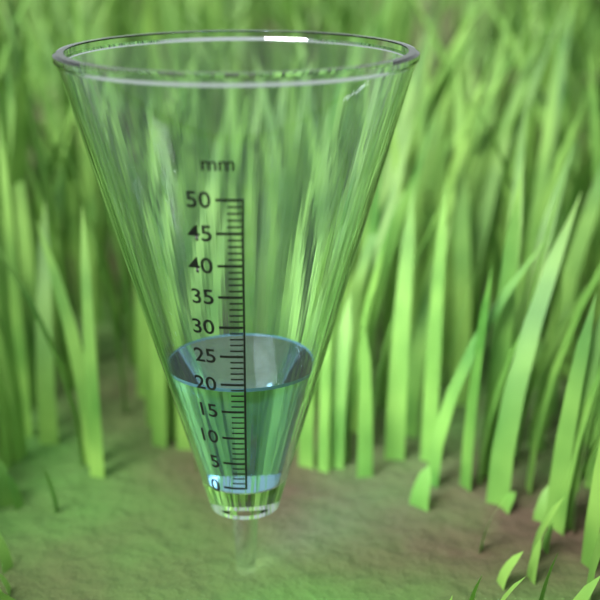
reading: 19 mm
